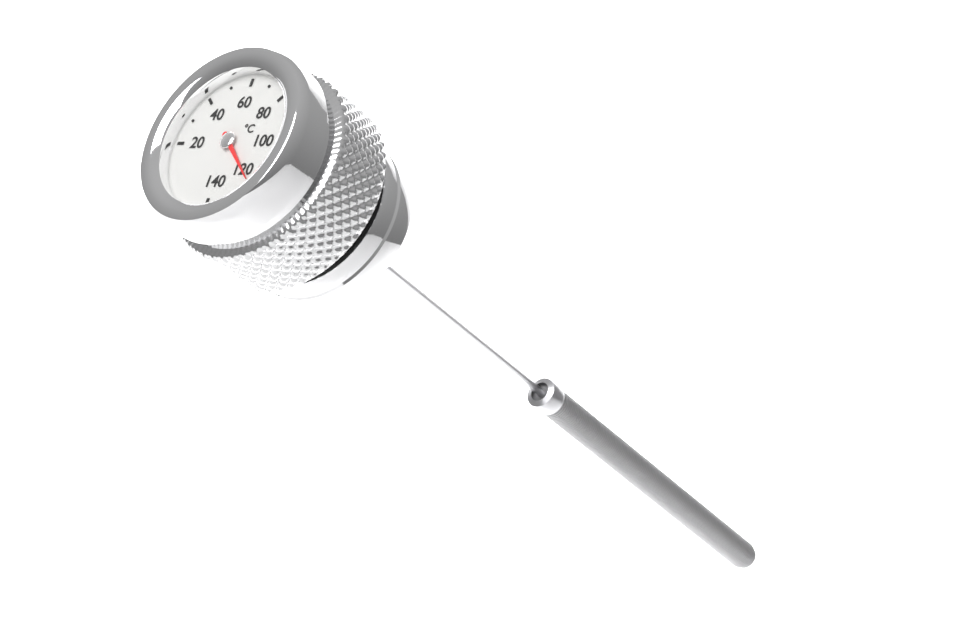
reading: 120 °C
